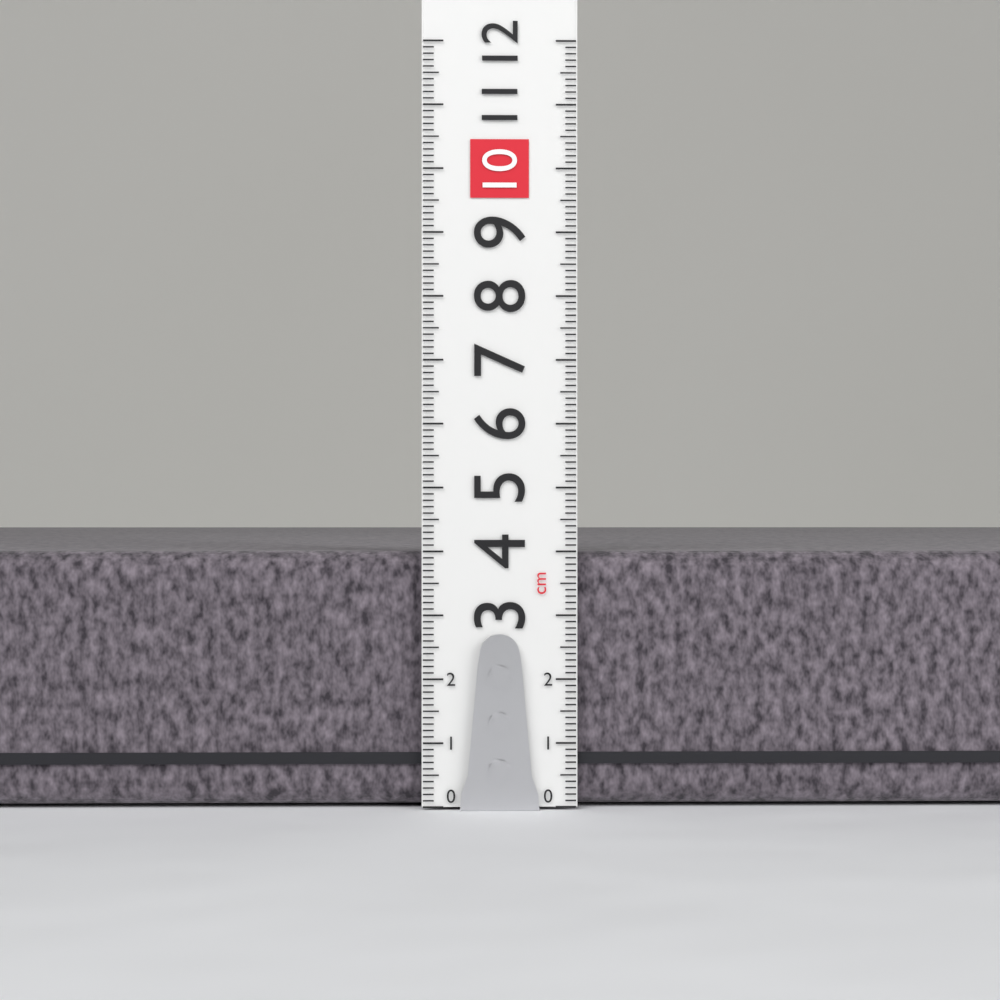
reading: 4.0 cm
